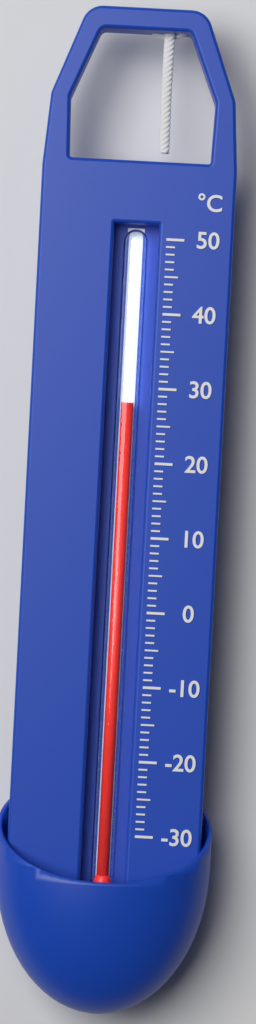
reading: 28 °C
